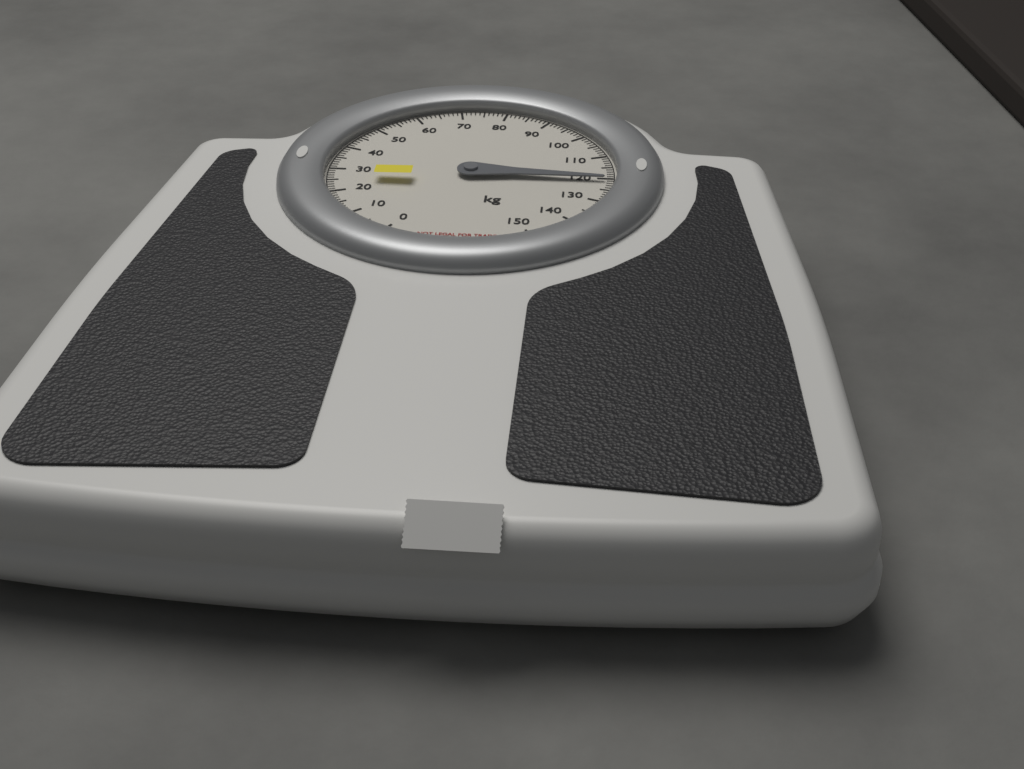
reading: 121 kg
